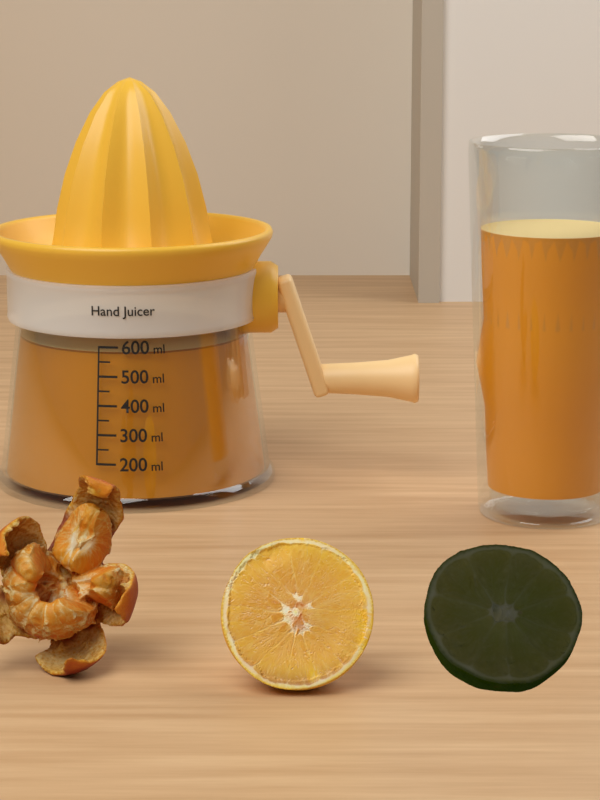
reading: 580 ml
